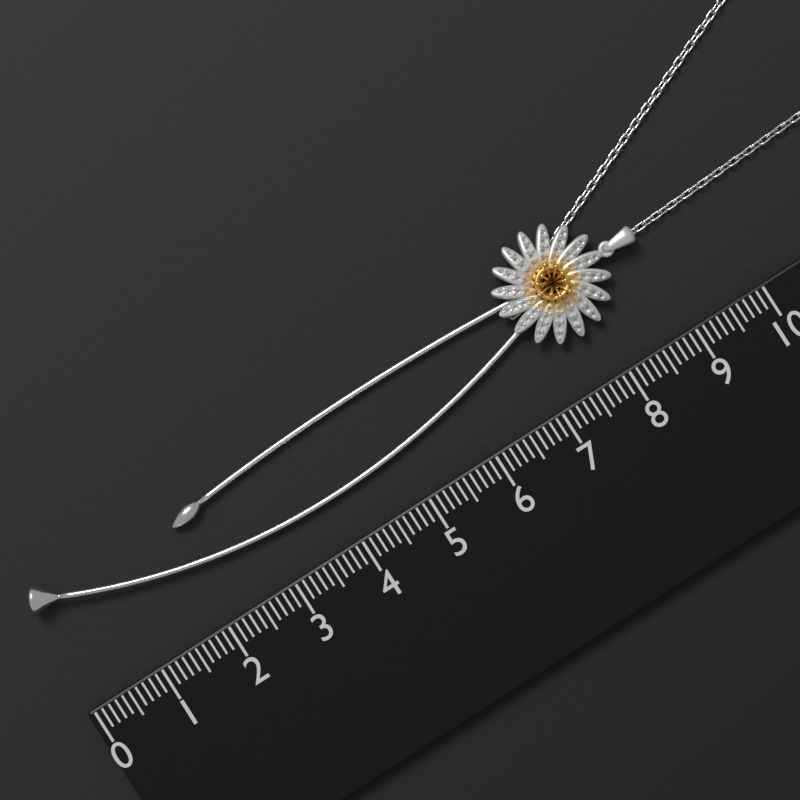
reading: 9.0 (no unit)
